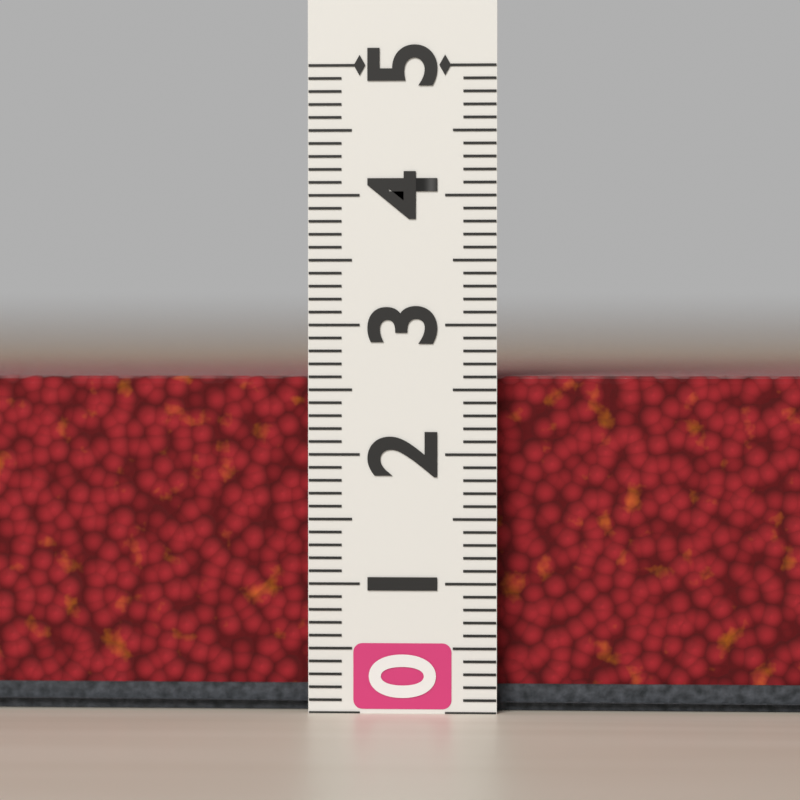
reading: 2.6 (no unit)
